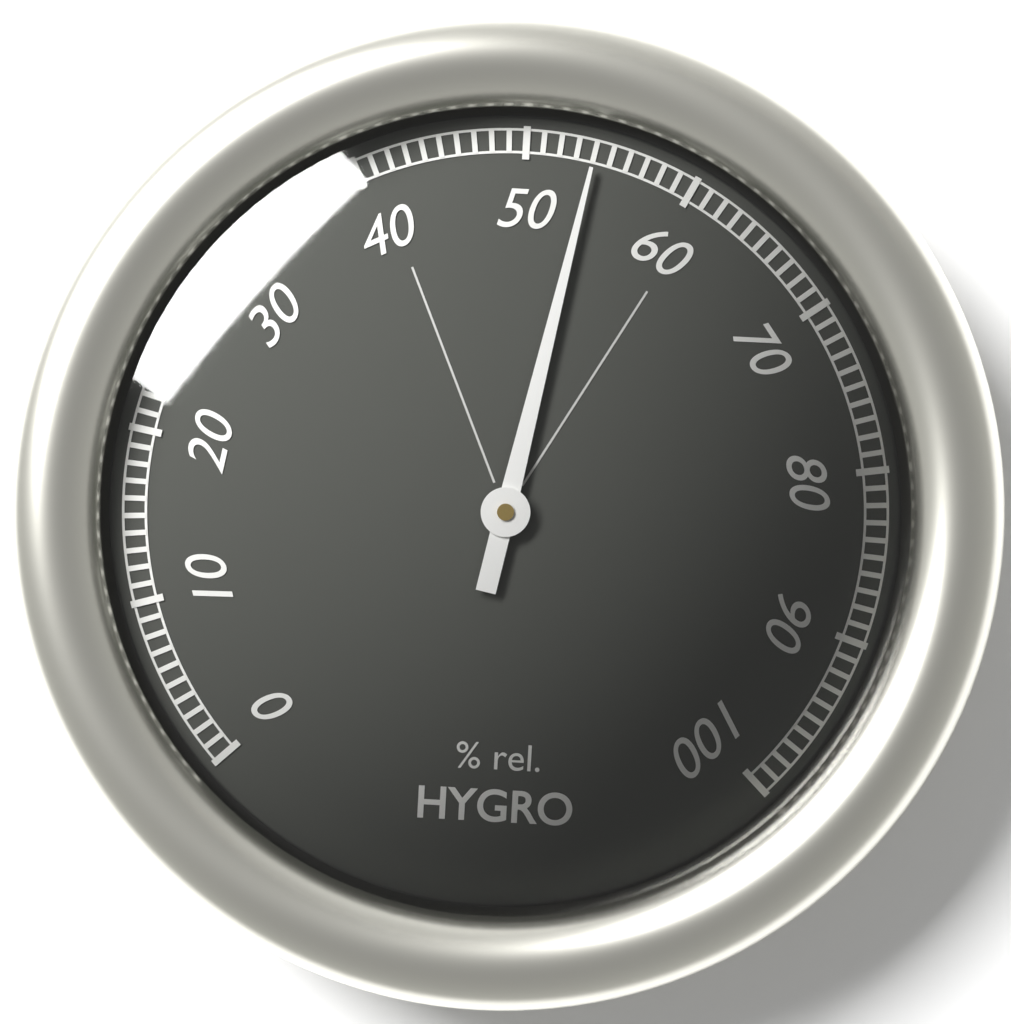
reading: 54 %
